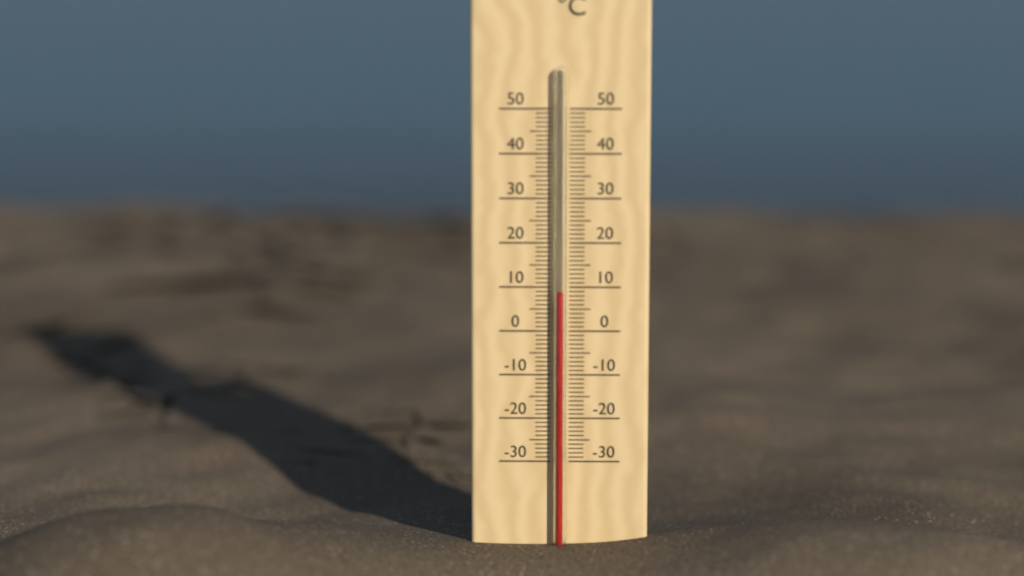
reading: 9 °C
